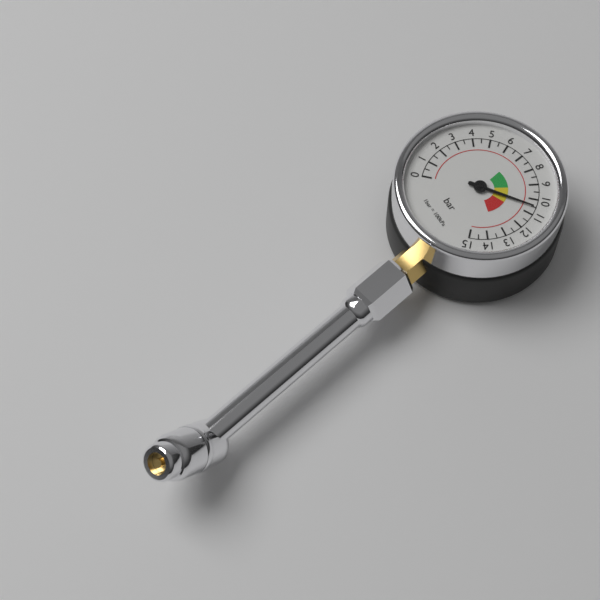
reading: 10.5 bar
